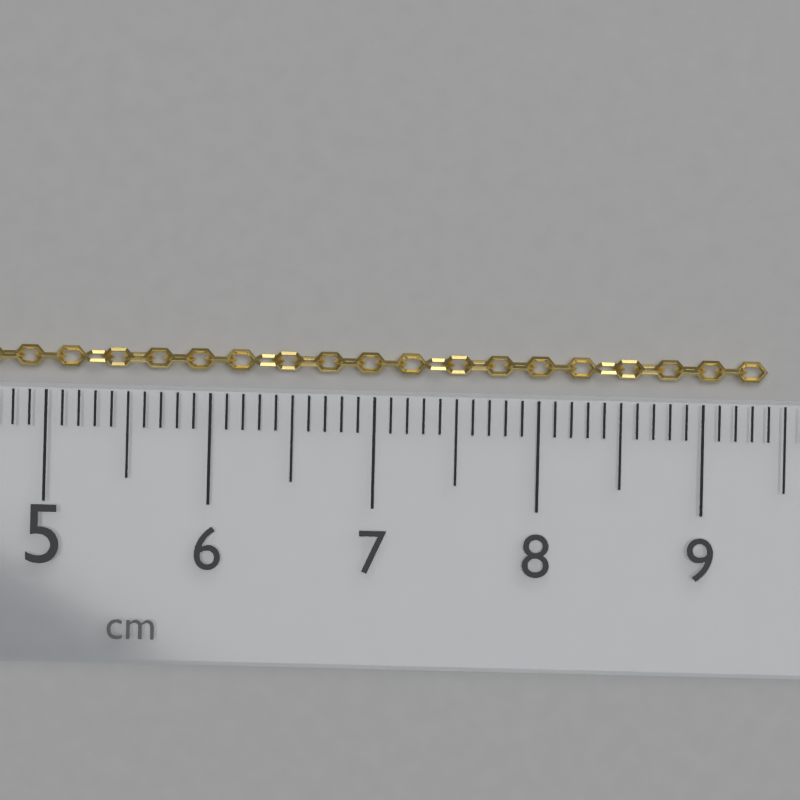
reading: 9.4 cm
